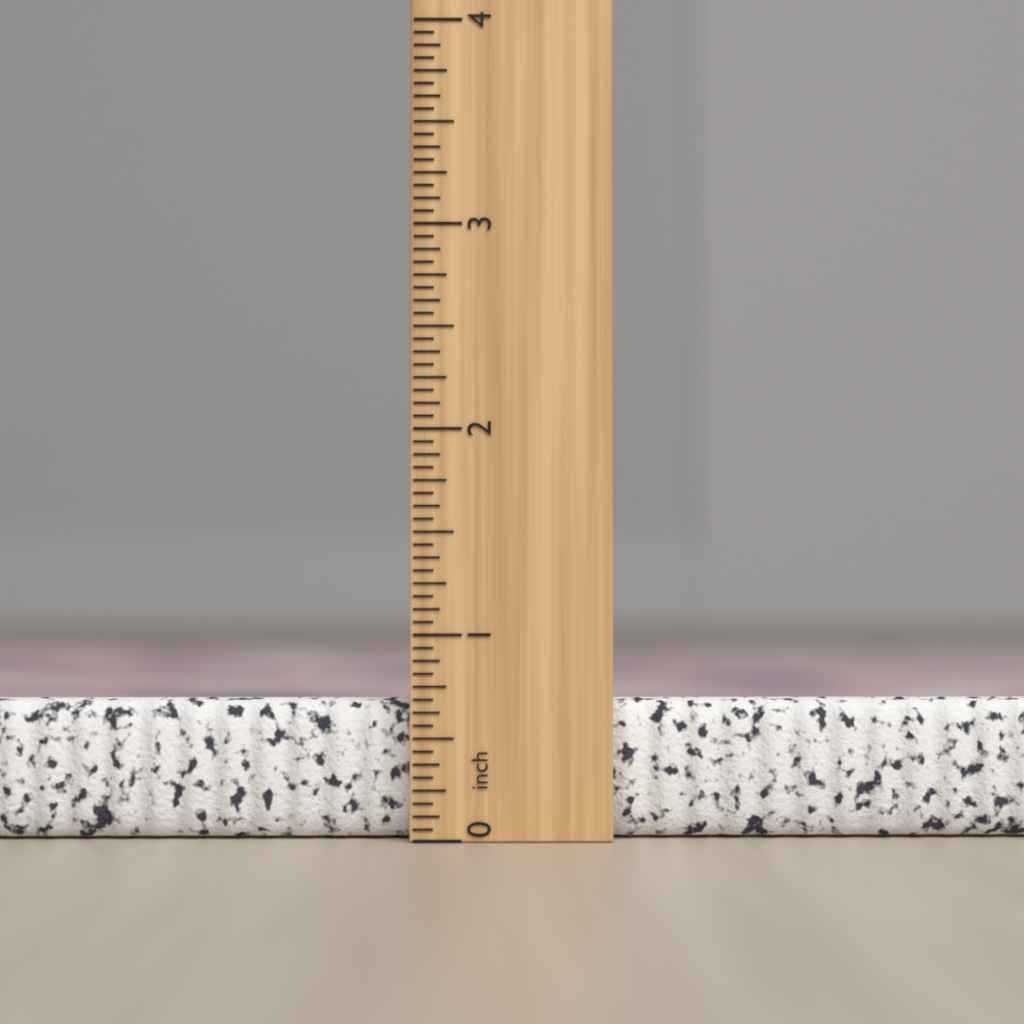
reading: 0.6875 inch
